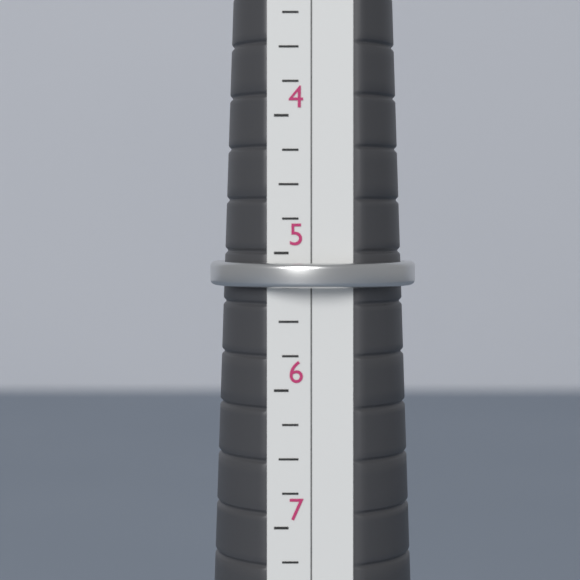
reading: 5.25 (no unit)
